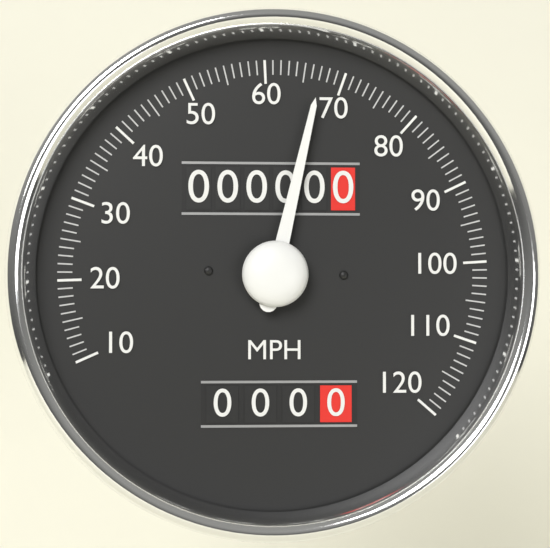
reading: 67 MPH
